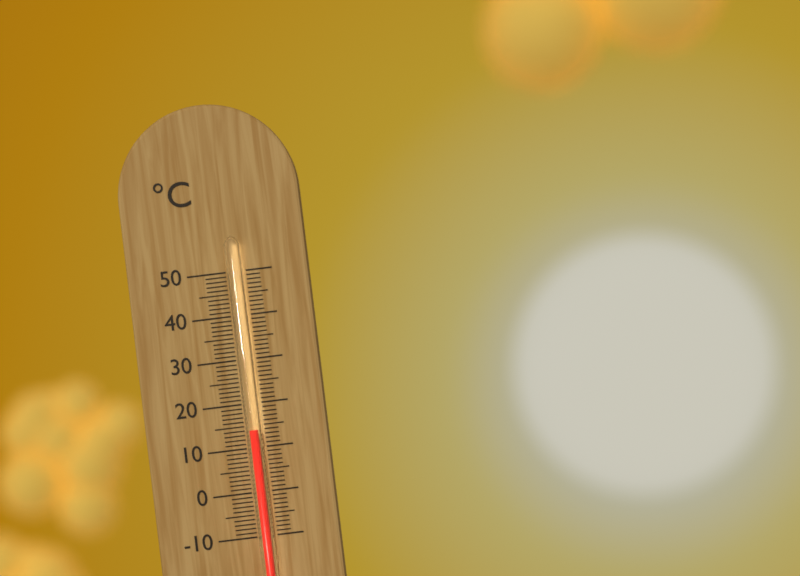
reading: 14 °C
